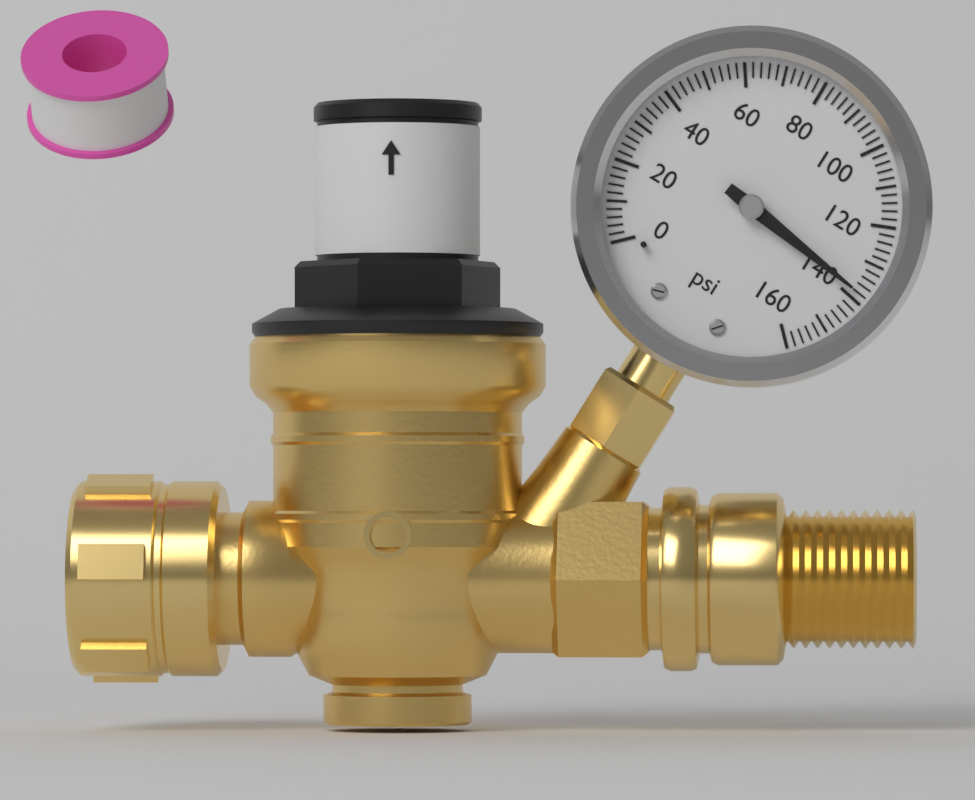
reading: 138 psi
